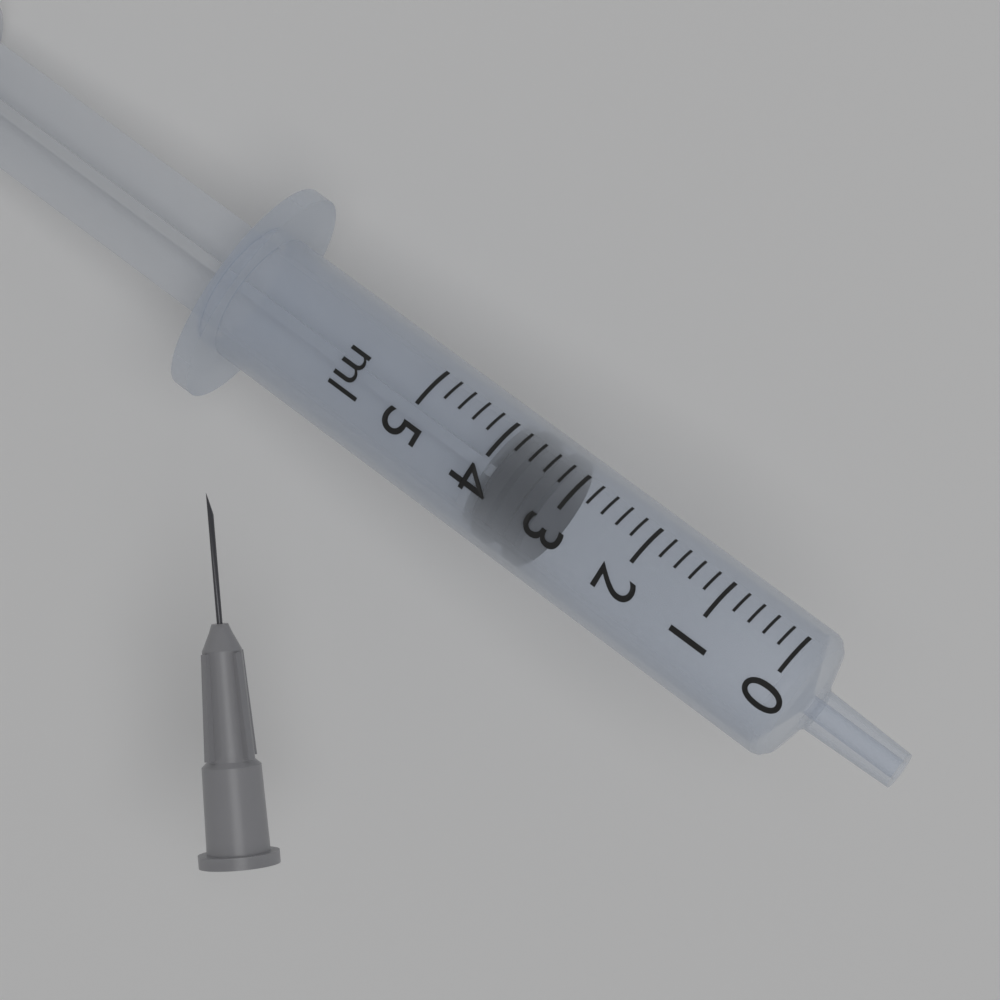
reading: 3.2 ml
